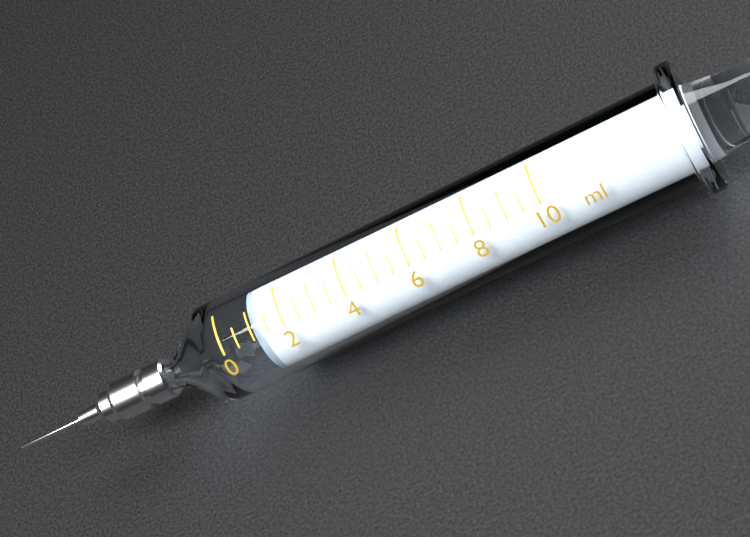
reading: 1.0 ml
